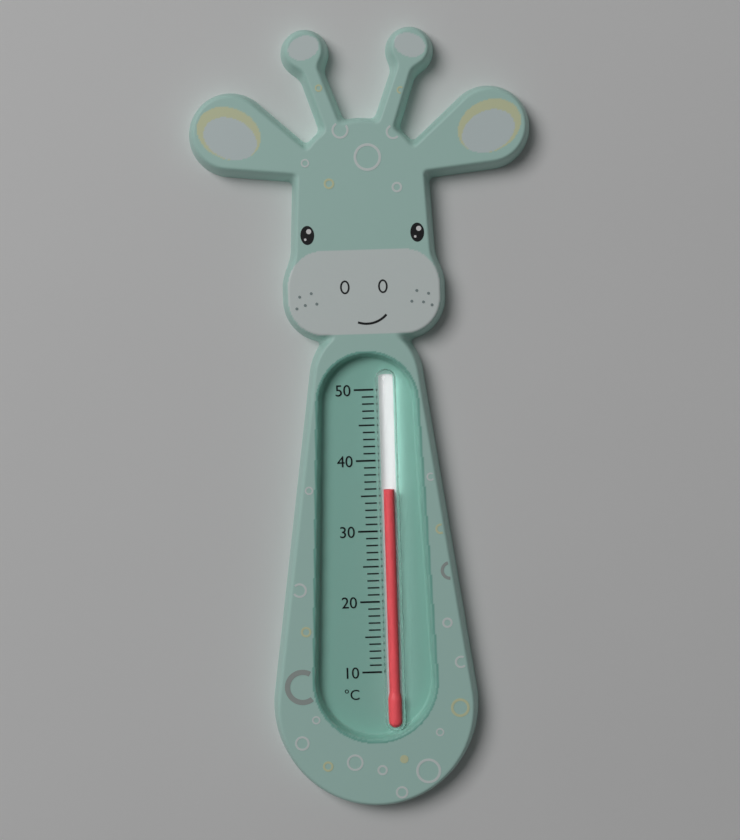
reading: 36 °C
